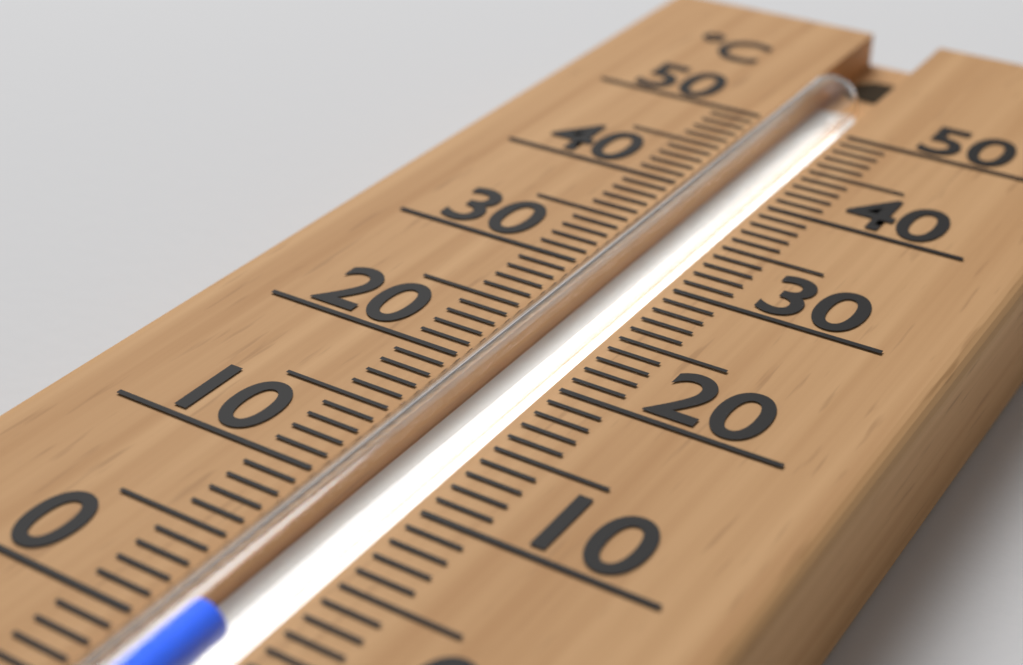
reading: 1 °C
